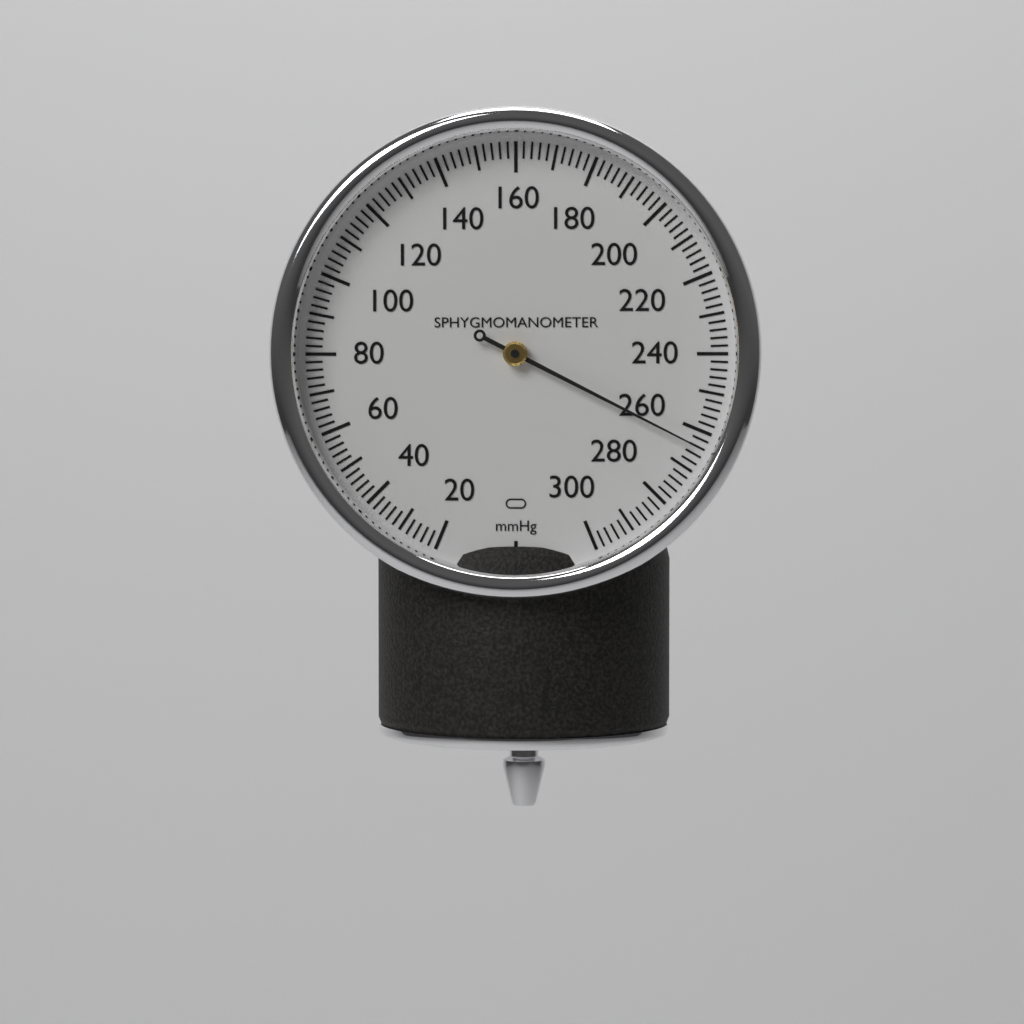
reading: 264 mmHg
